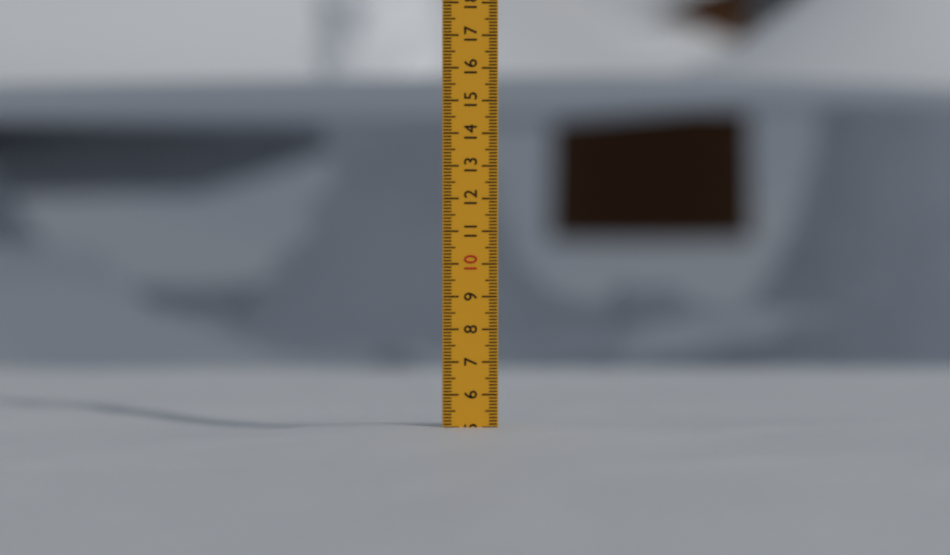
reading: 5.0 (no unit)
